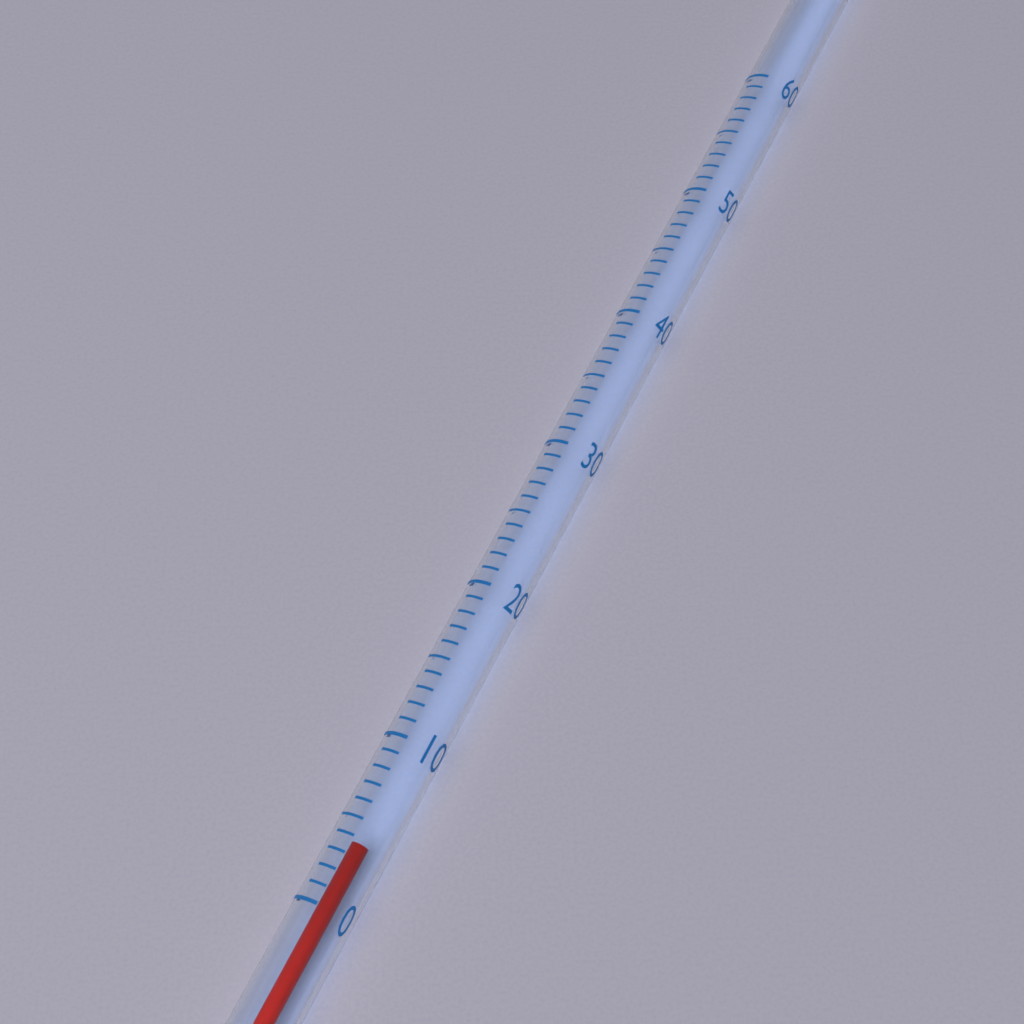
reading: 4 (no unit)
